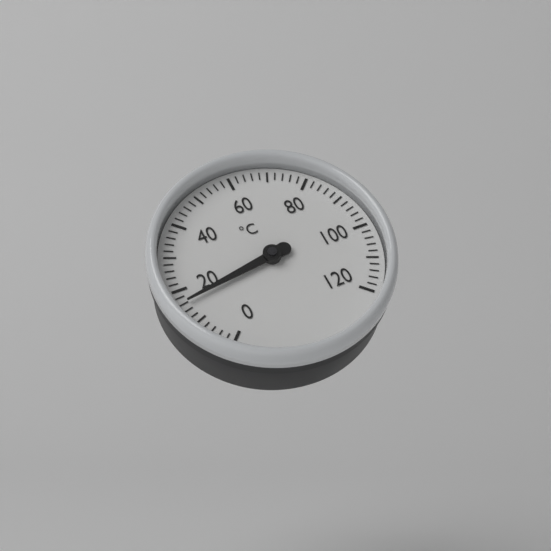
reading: 16 °C
